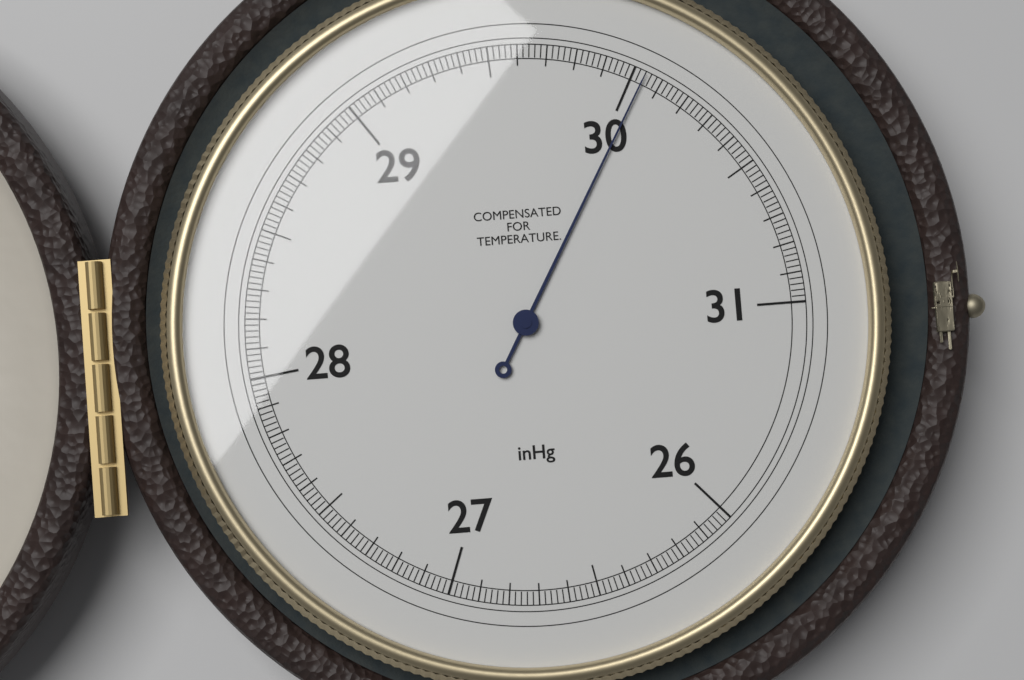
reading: 30.04 inHg
